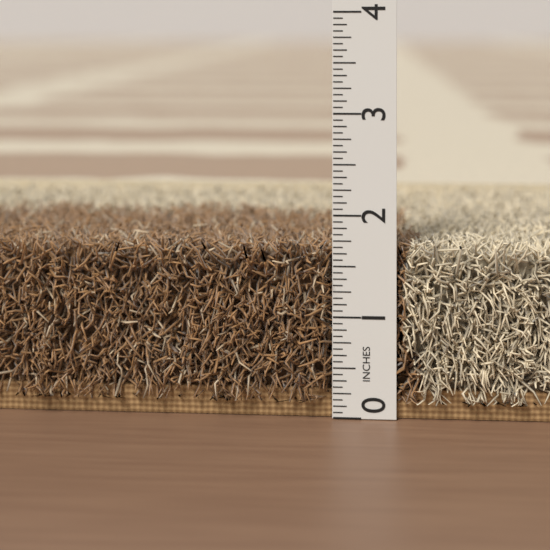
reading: 1.7500 in
